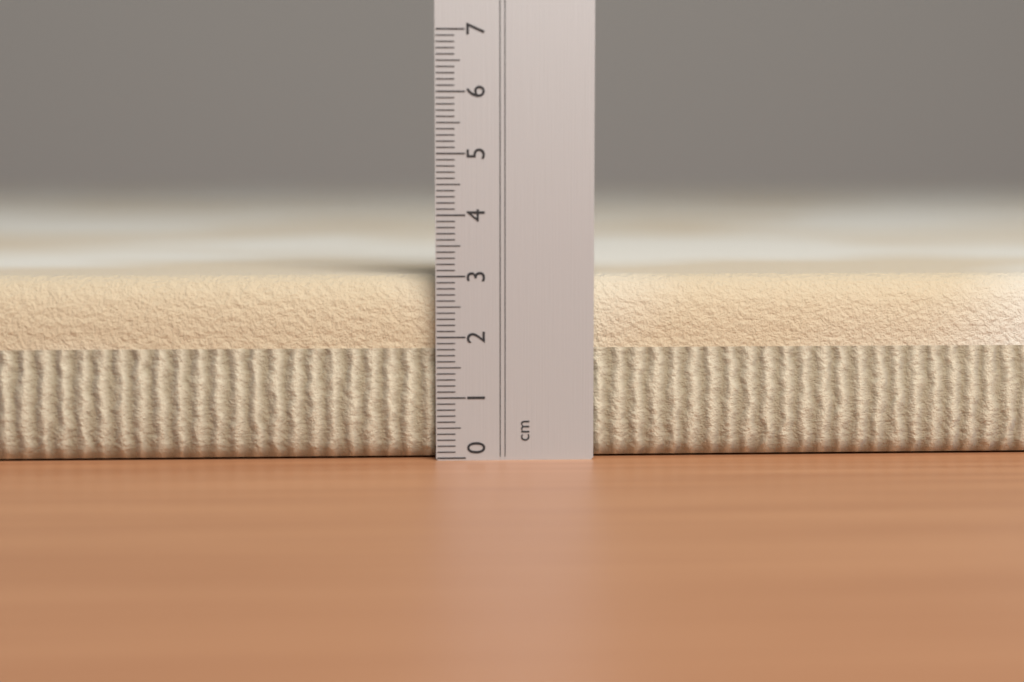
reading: 3.0 cm
